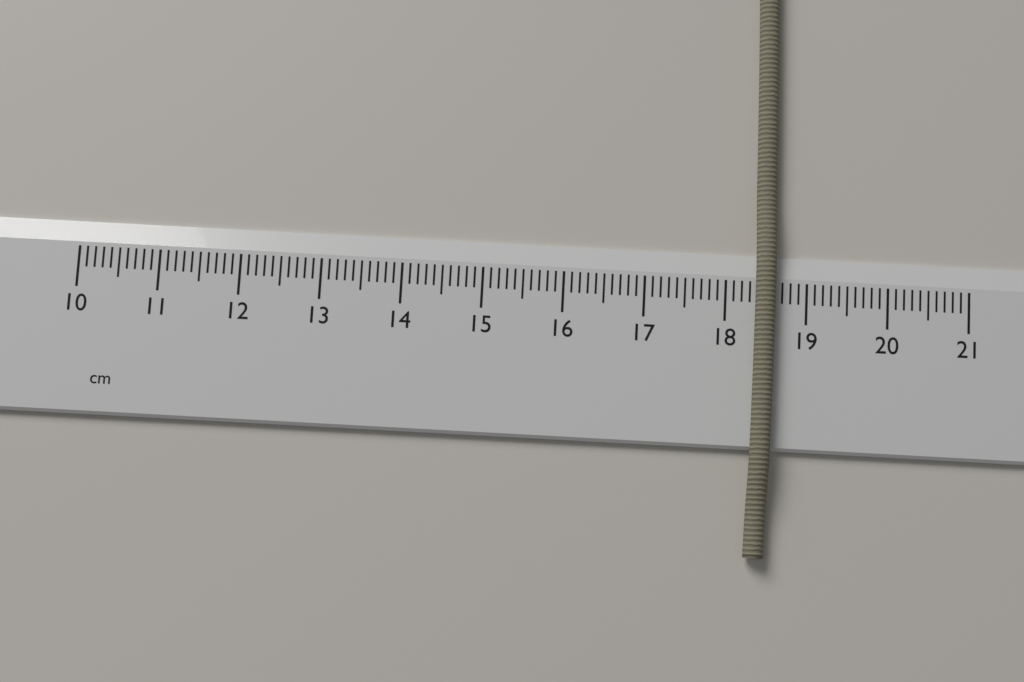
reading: 18.6 cm
